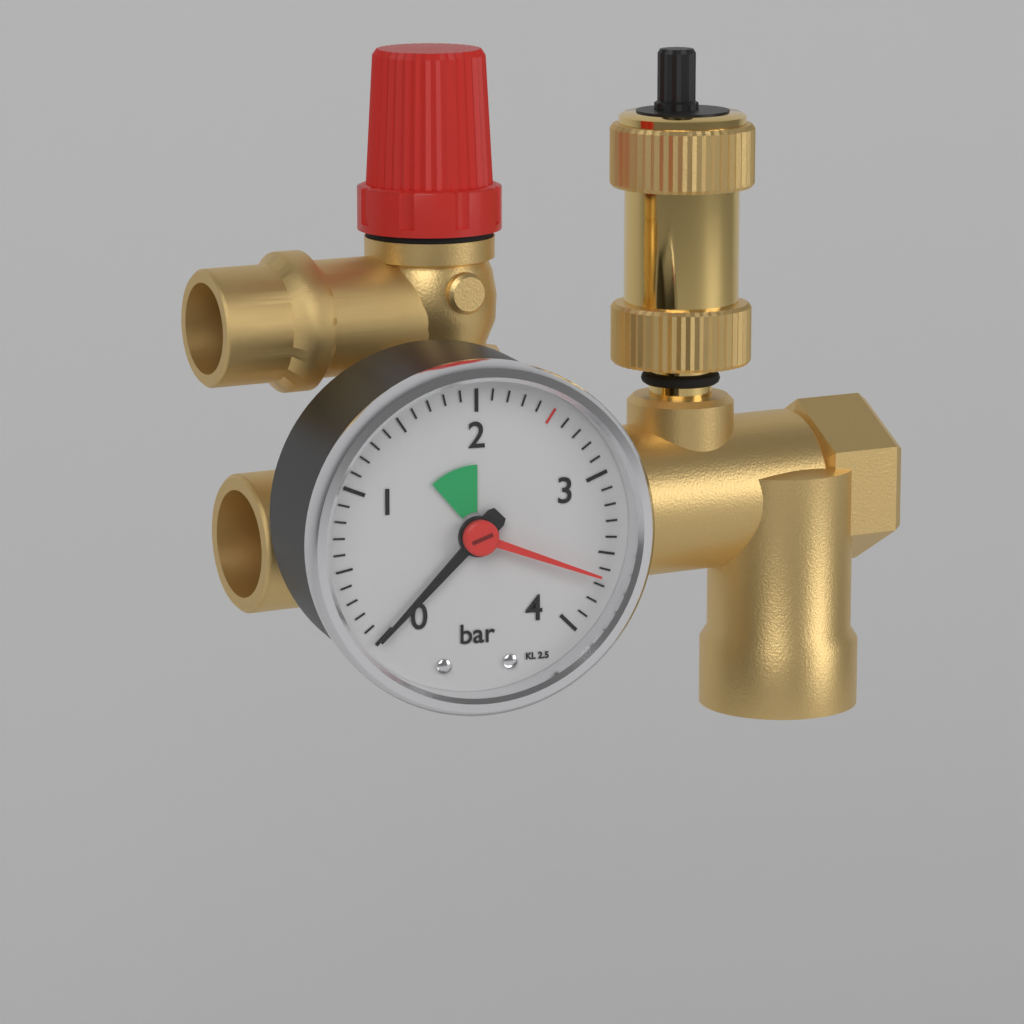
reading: 0.0 bar
